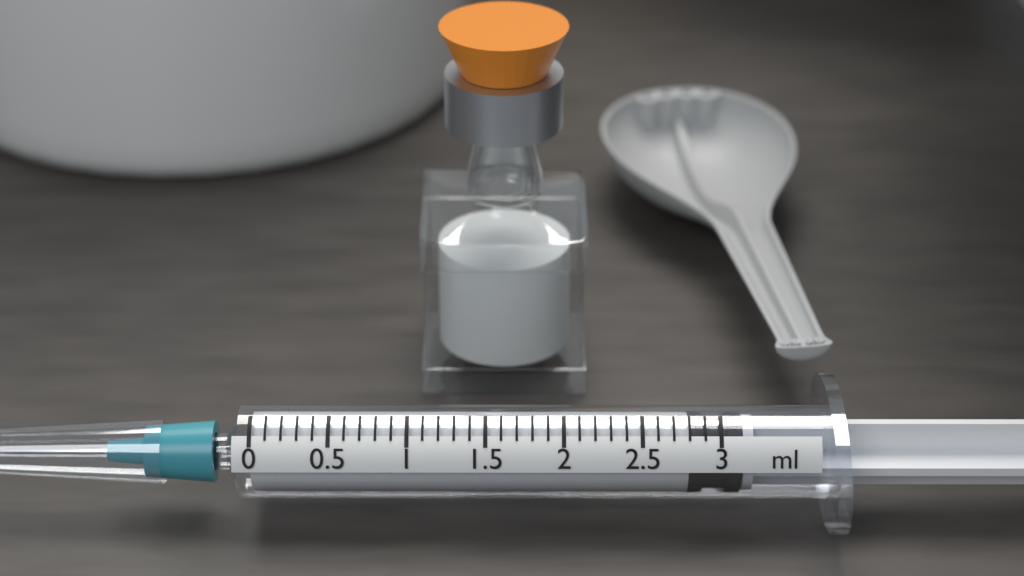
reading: 2.8 ml
